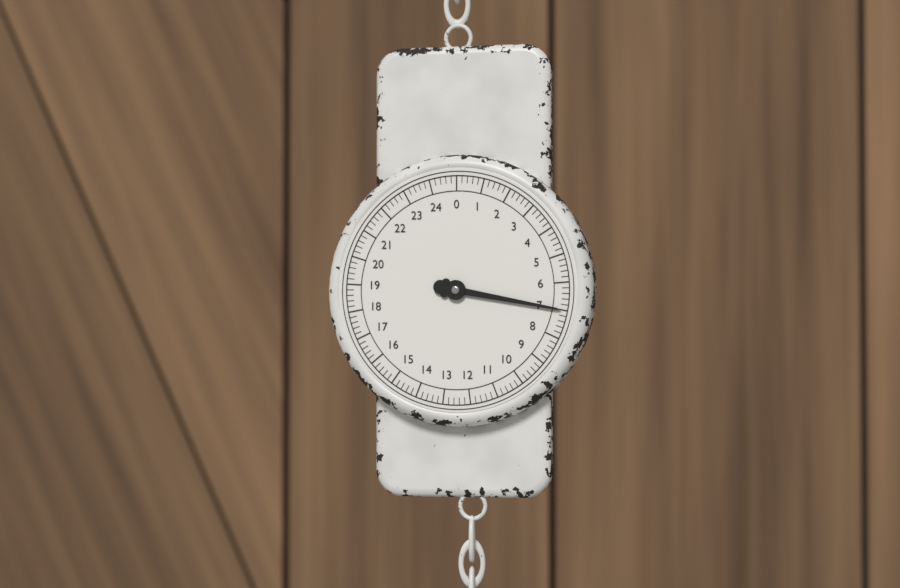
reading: 7.0 (no unit)
